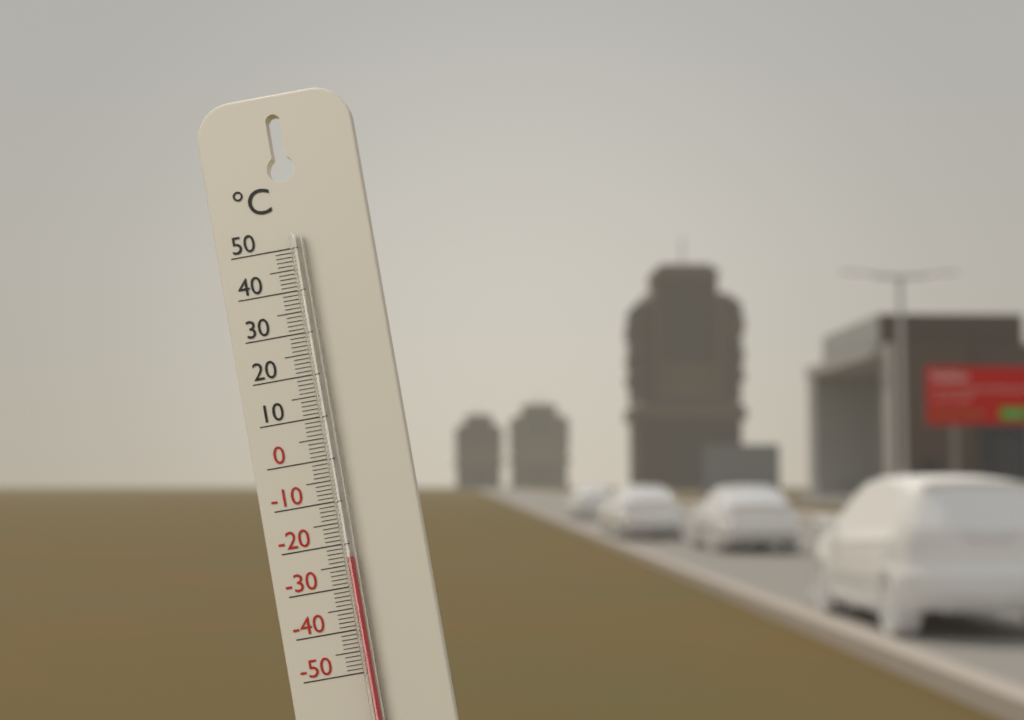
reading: -23 °C
